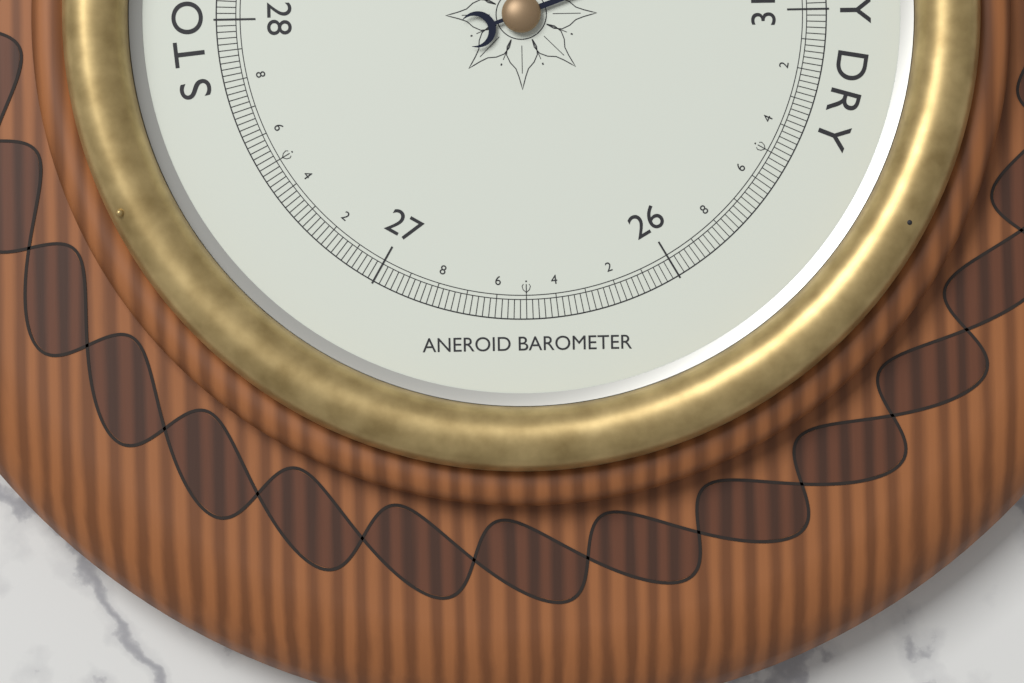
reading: 30.68 inHg
